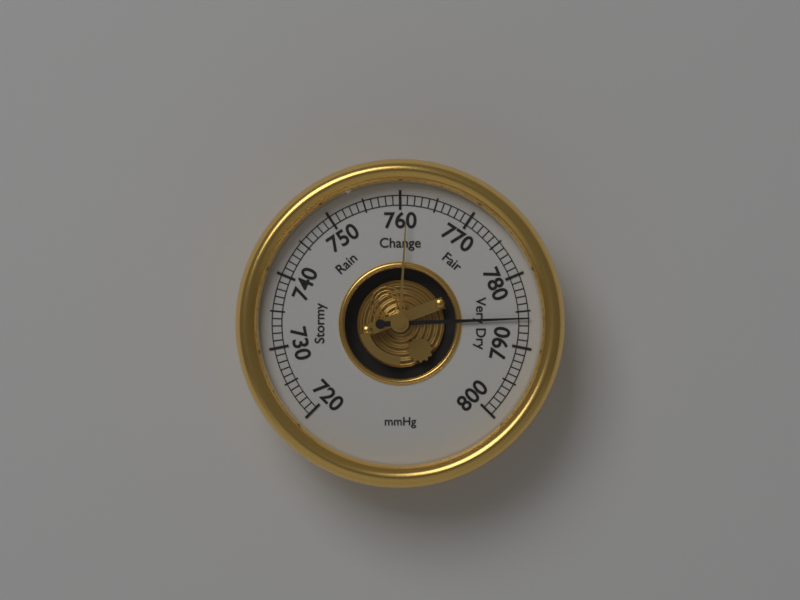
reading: 786 mmHg
